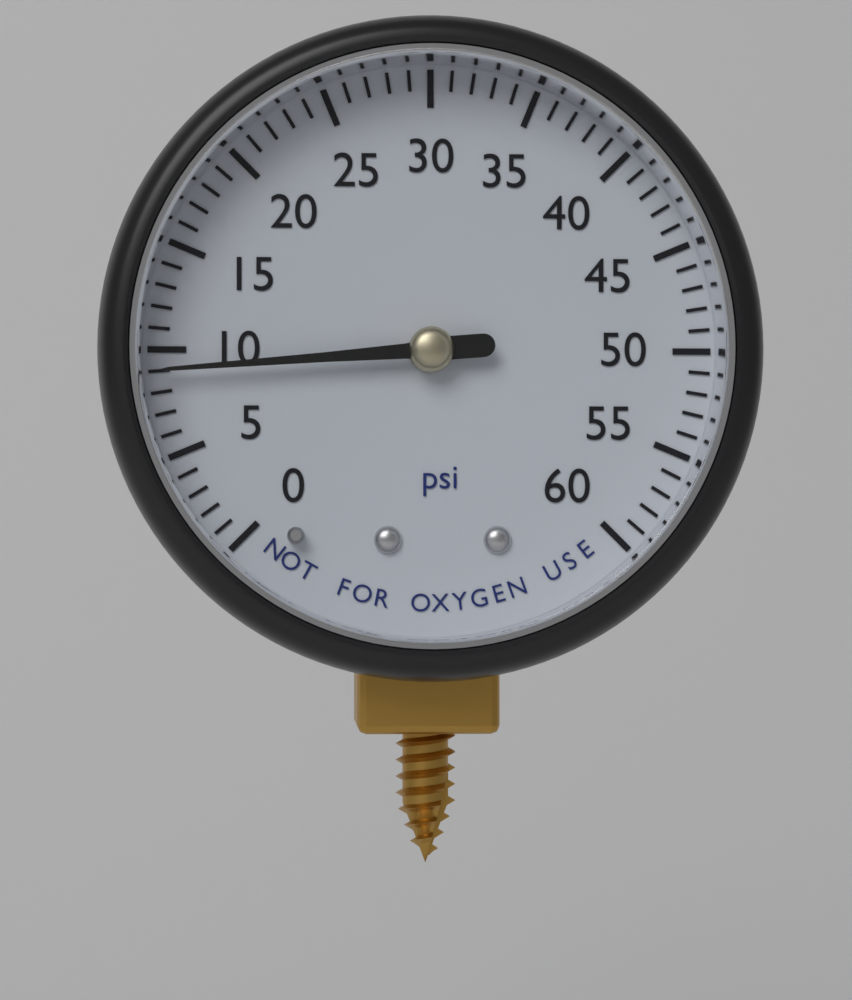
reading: 9 psi
